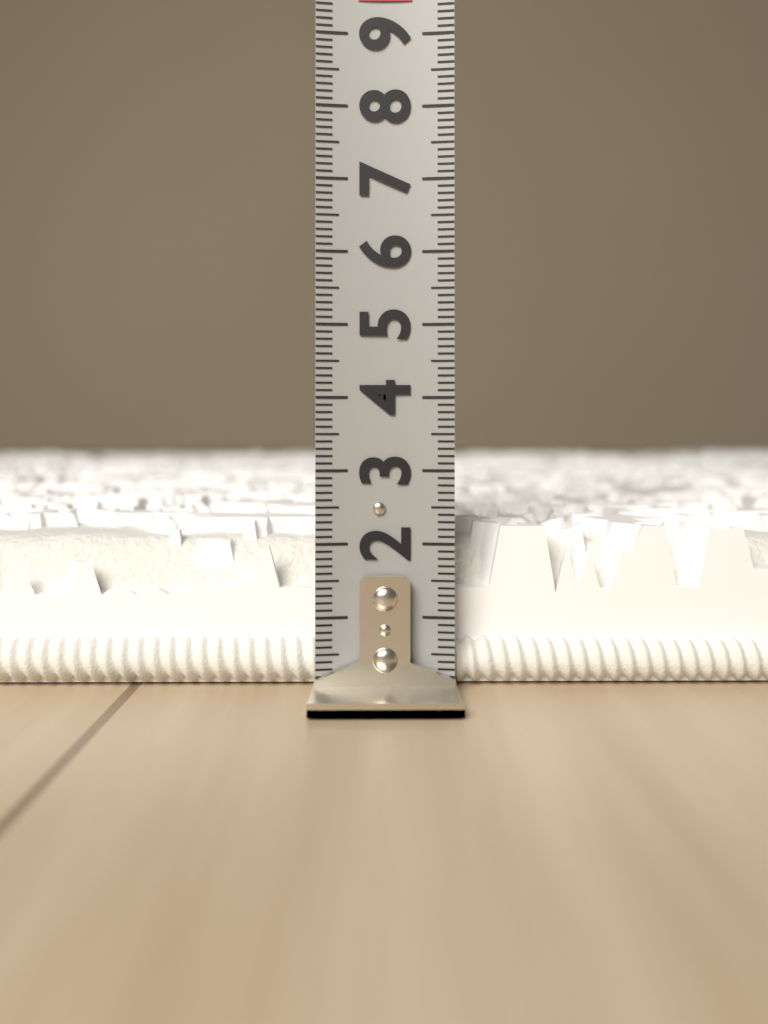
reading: 2.2 (no unit)
